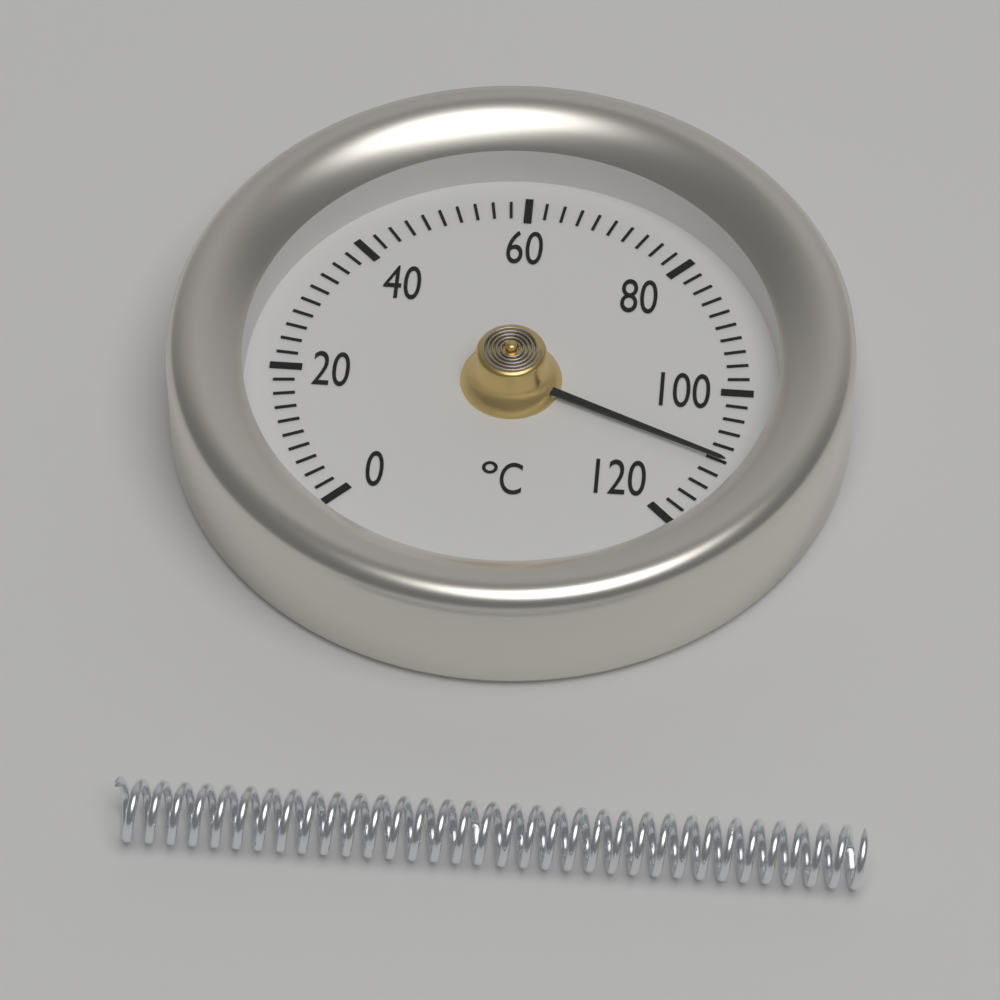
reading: 110 °C
